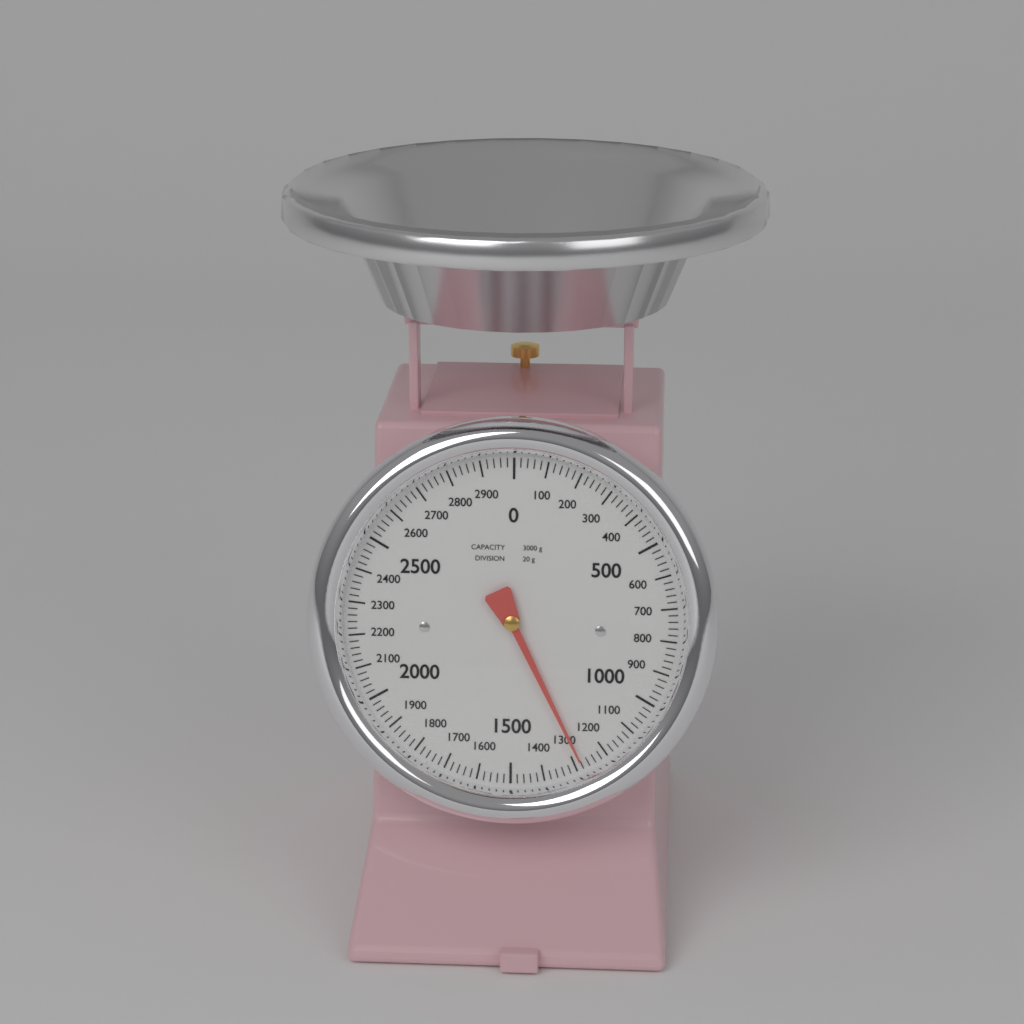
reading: 1280 g
